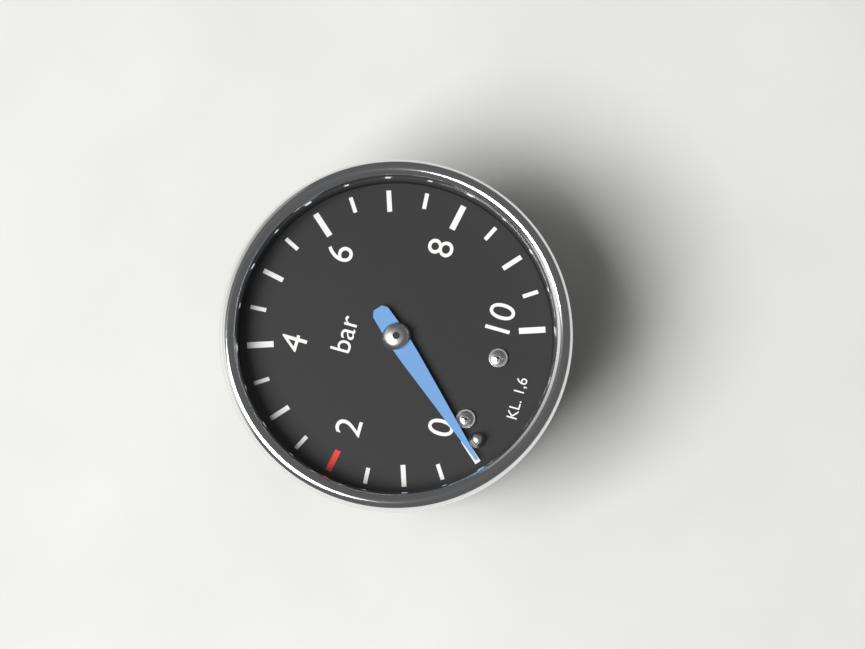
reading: 0.0 bar
